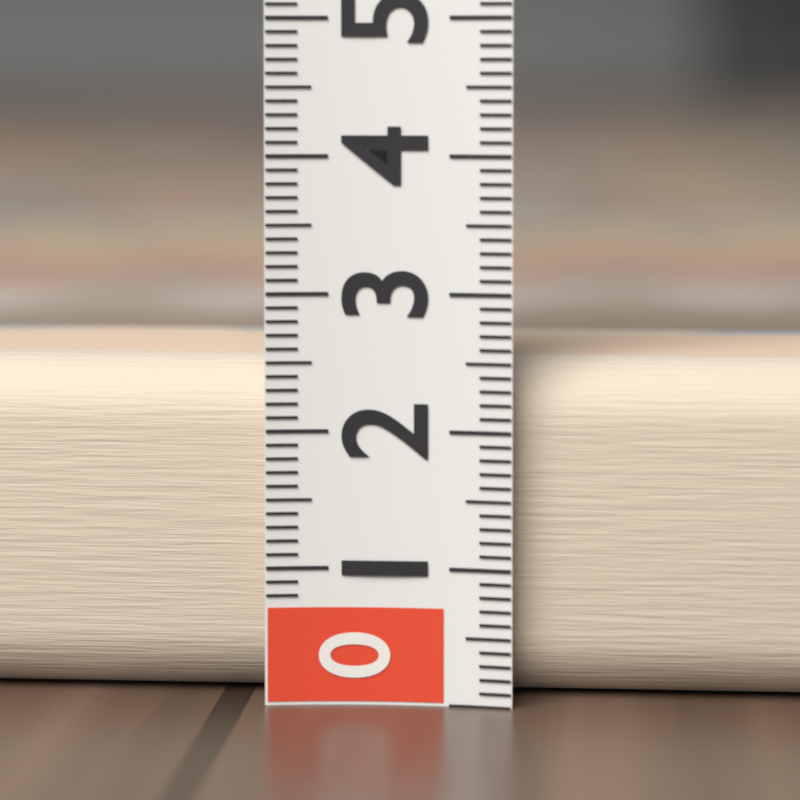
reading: 2.5 (no unit)
